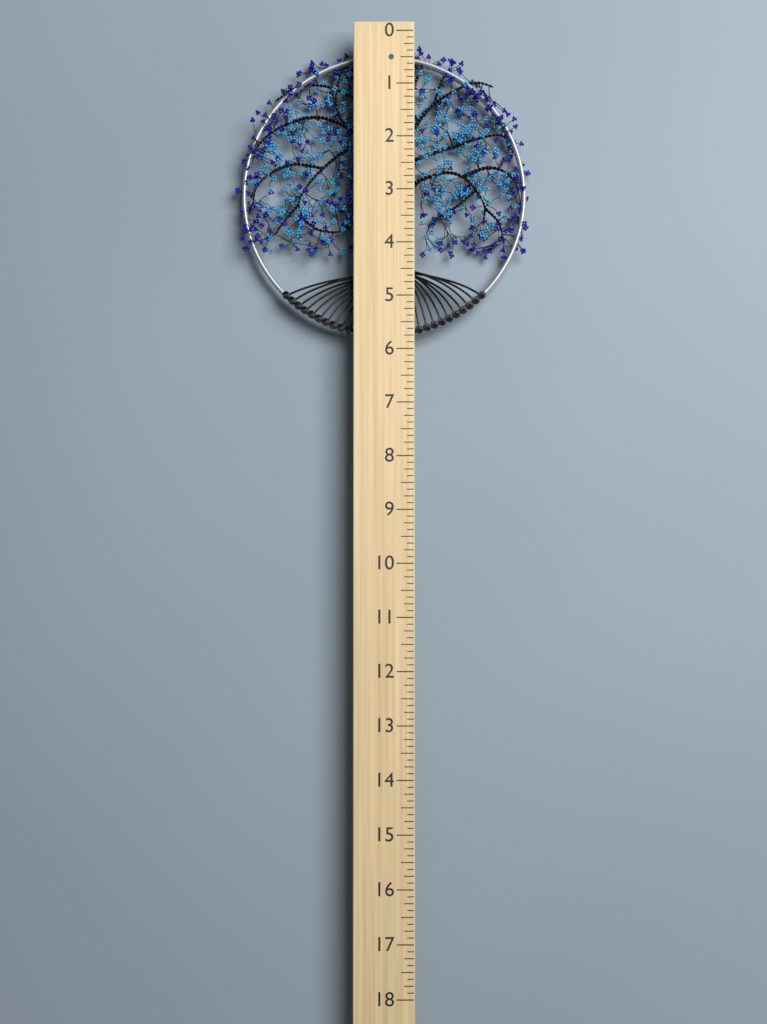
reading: 5.750 (no unit)
